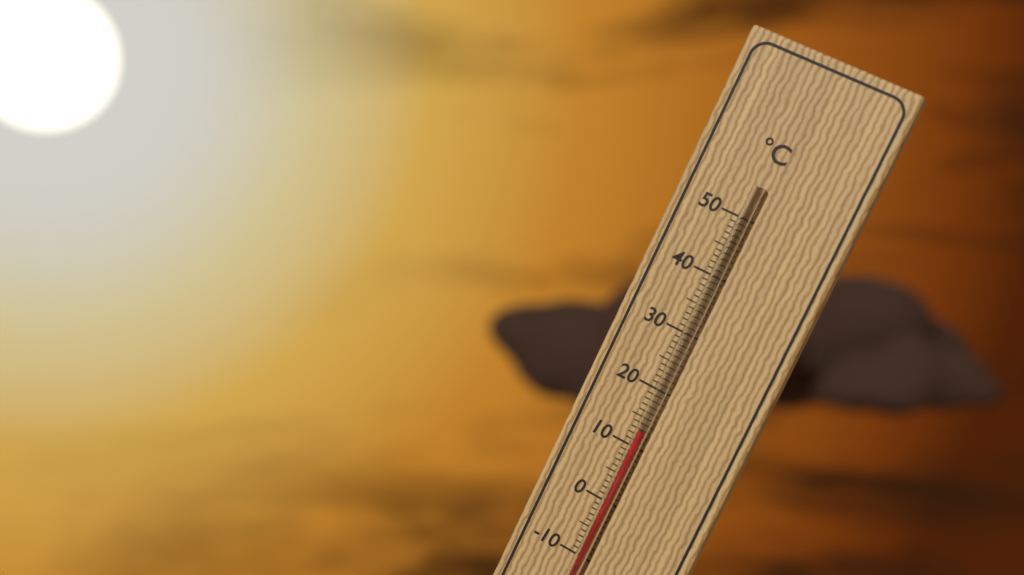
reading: 13 °C
